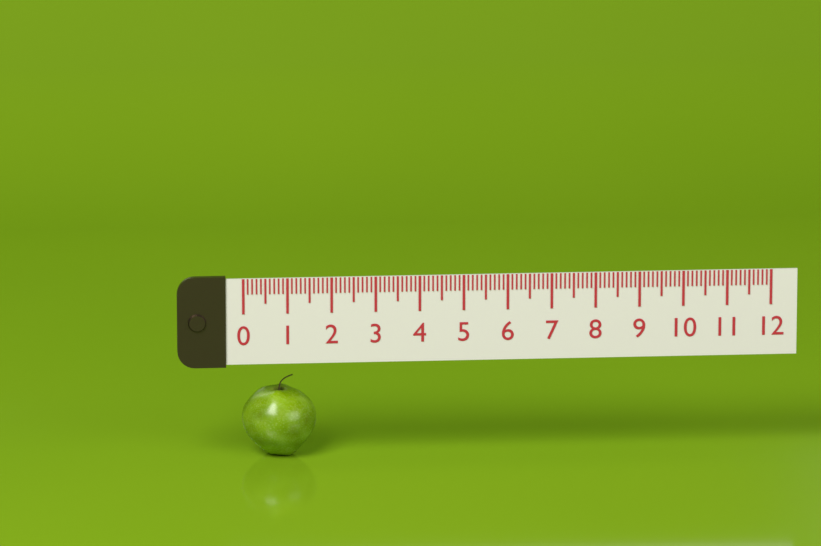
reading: 1.7 (no unit)
